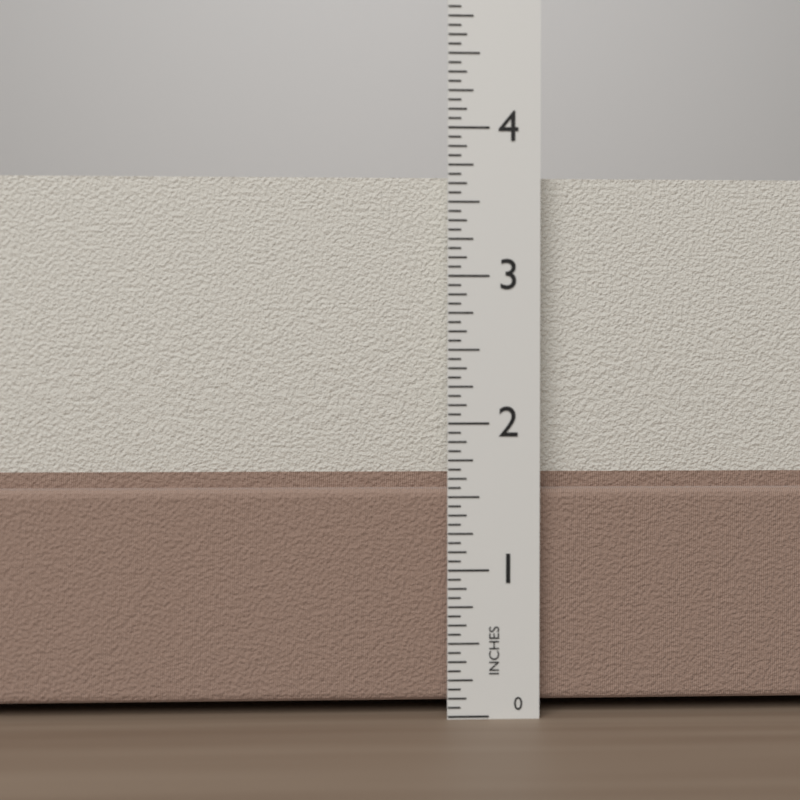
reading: 3.6875 in
